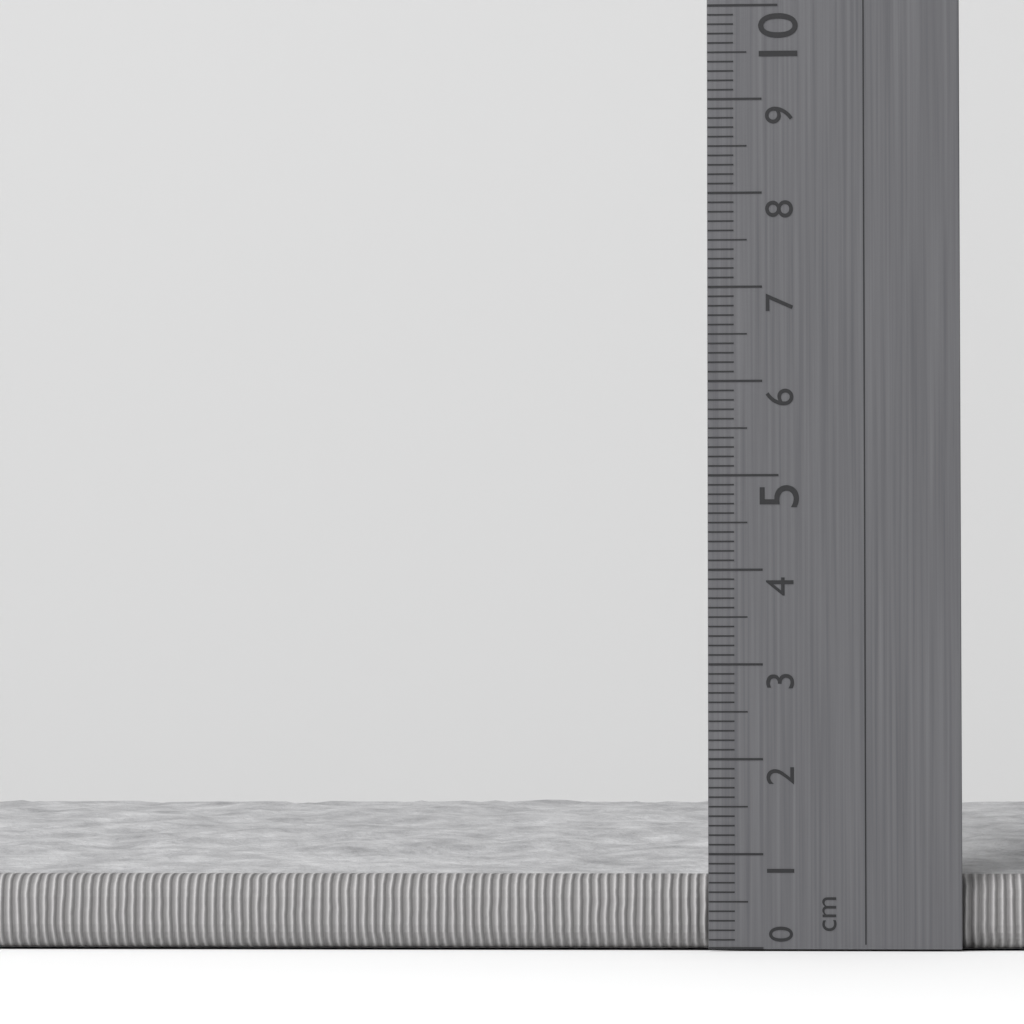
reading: 1.6 cm
